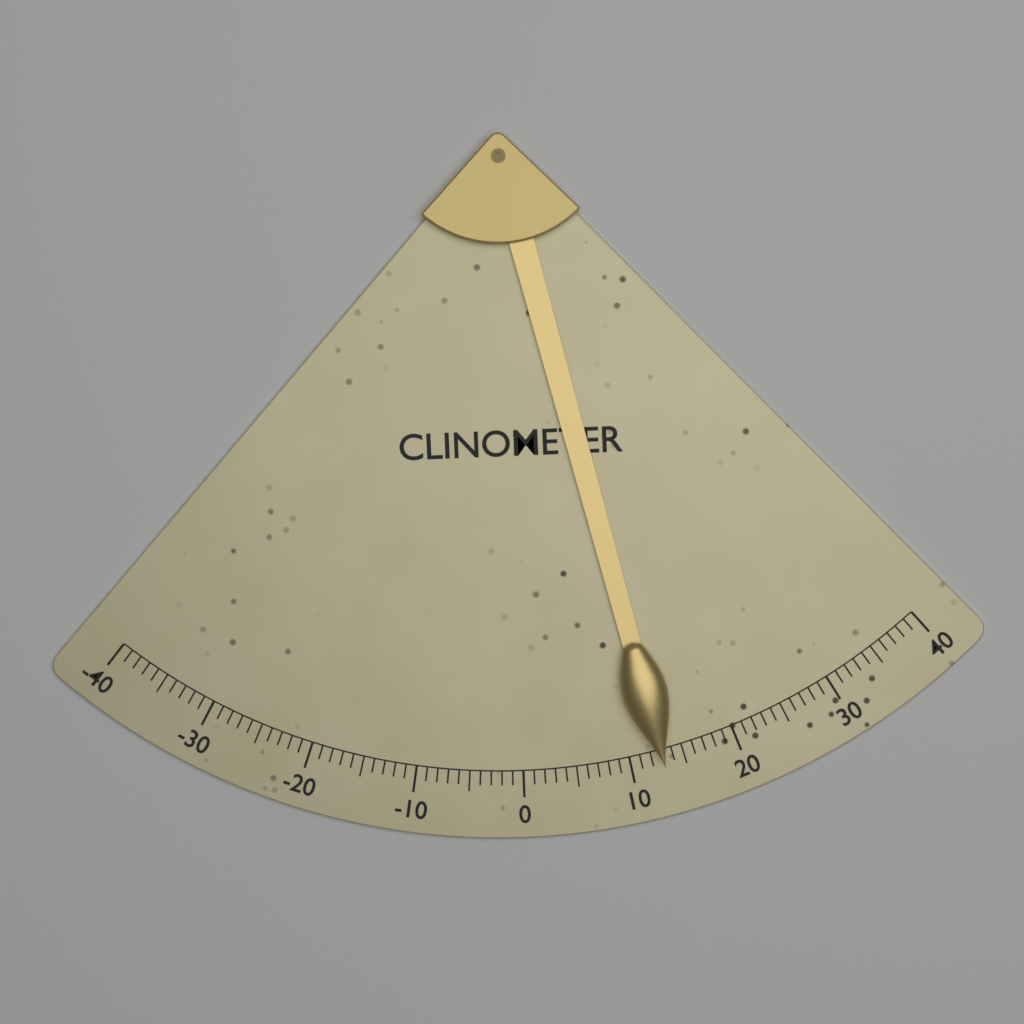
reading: 13 (no unit)
